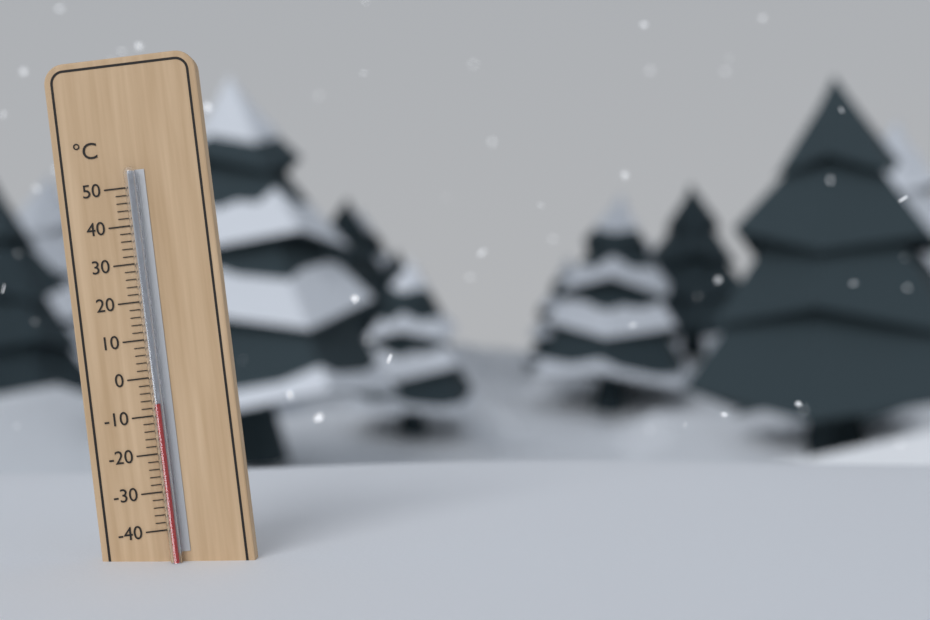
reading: -7 °C
